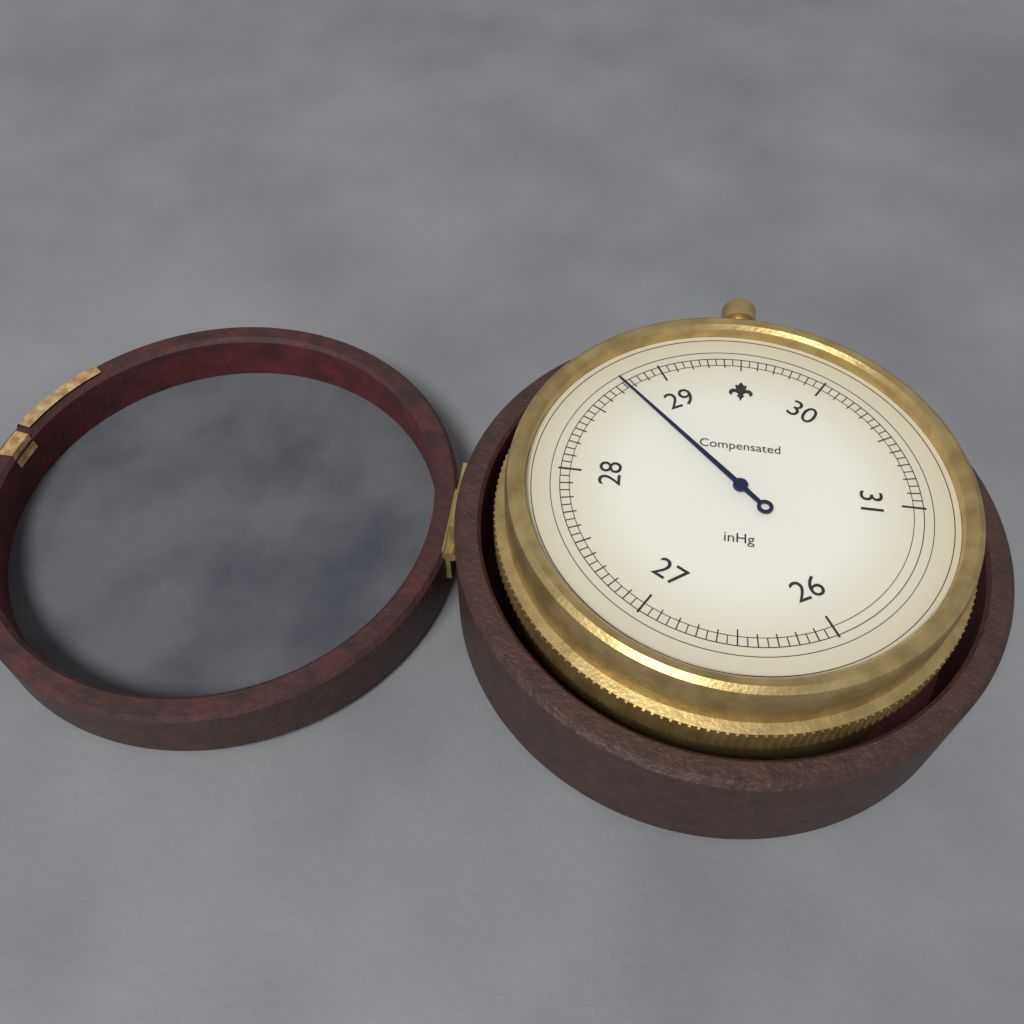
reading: 28.75 inHg
